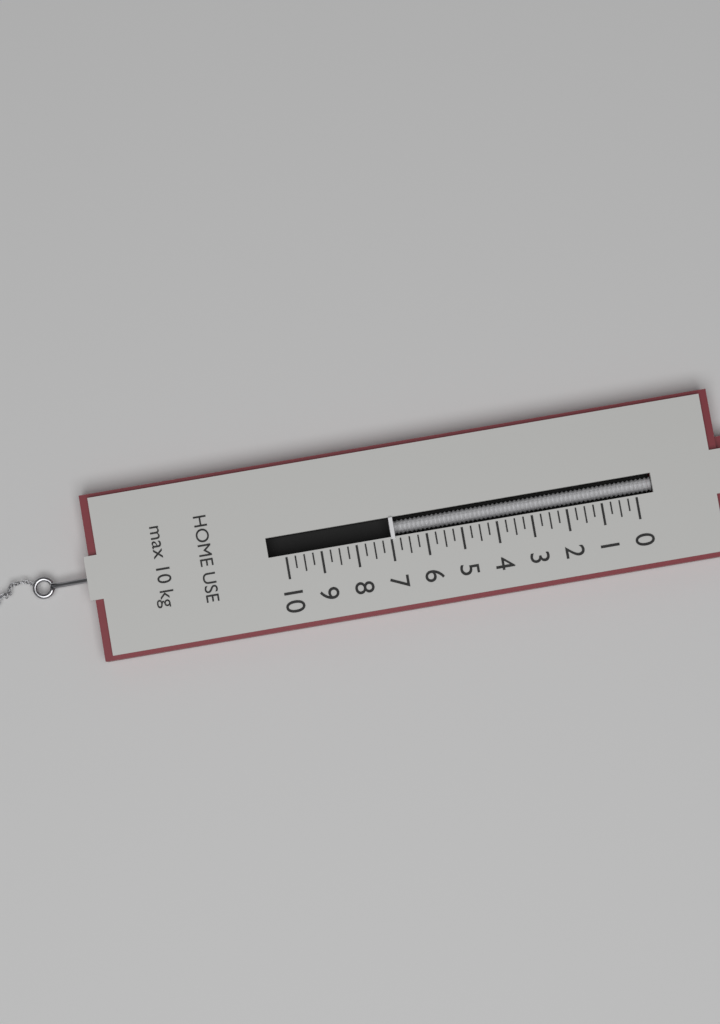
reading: 7.00 kg
